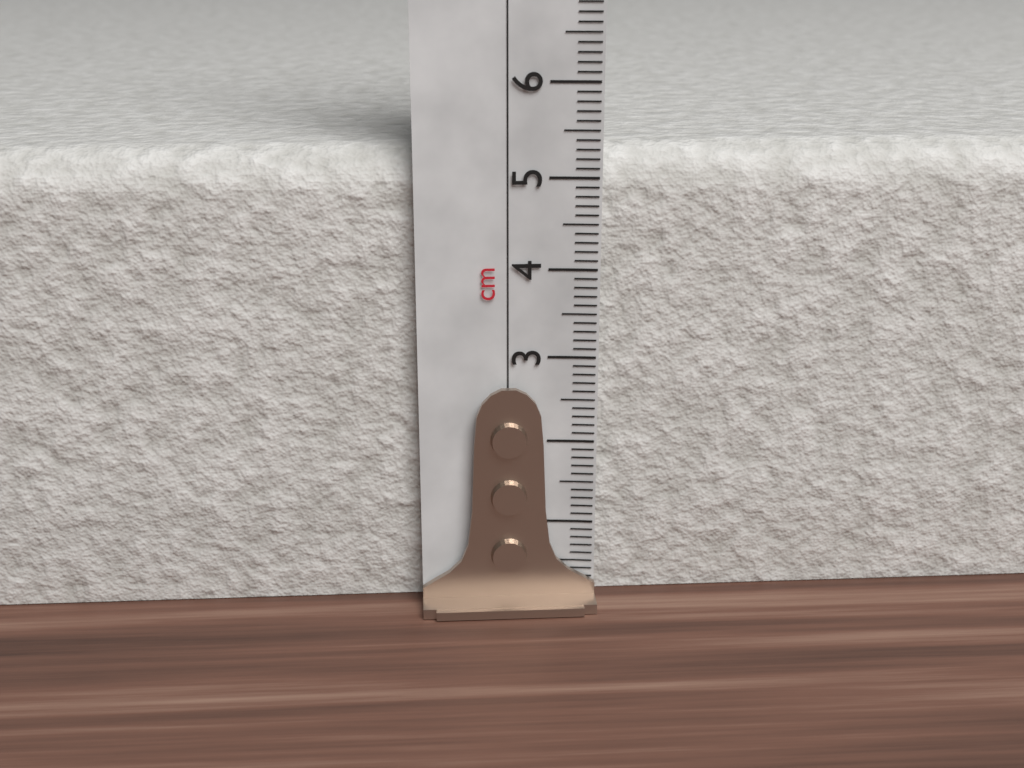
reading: 5.3 cm
